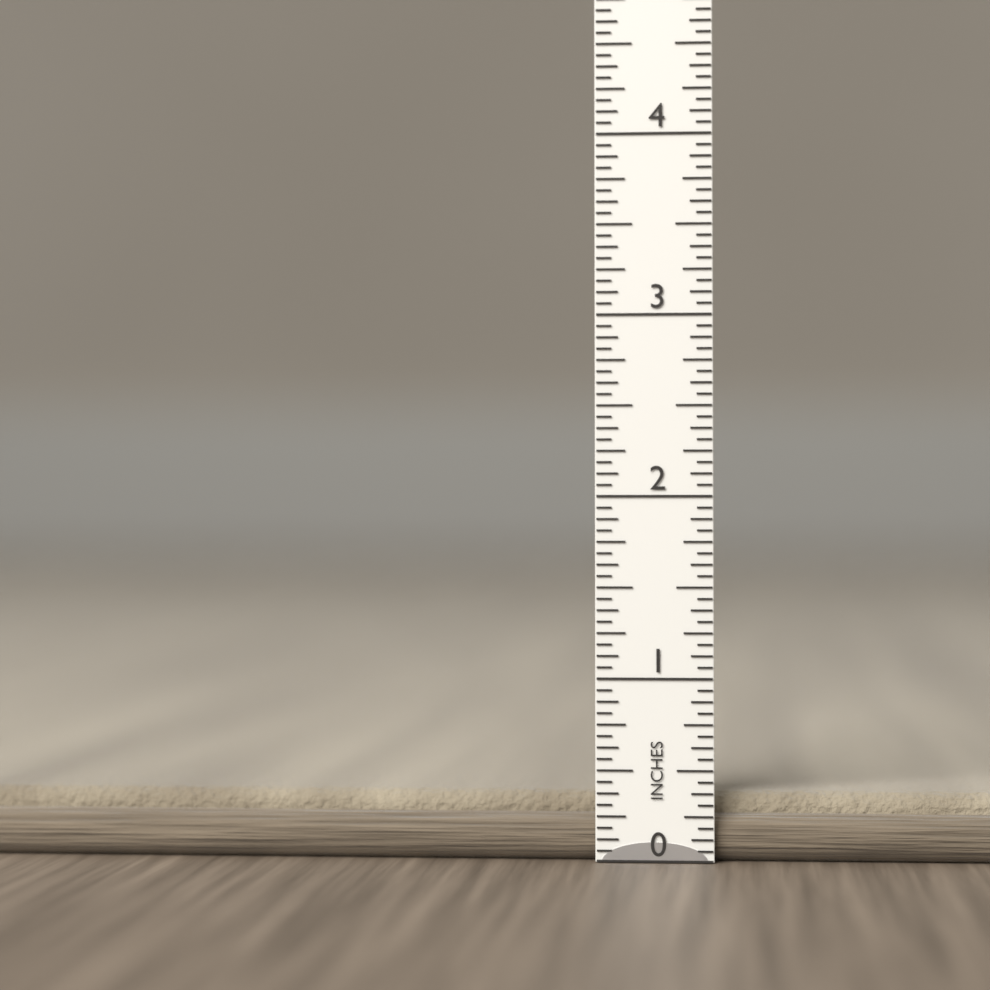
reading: 0.3750 in
